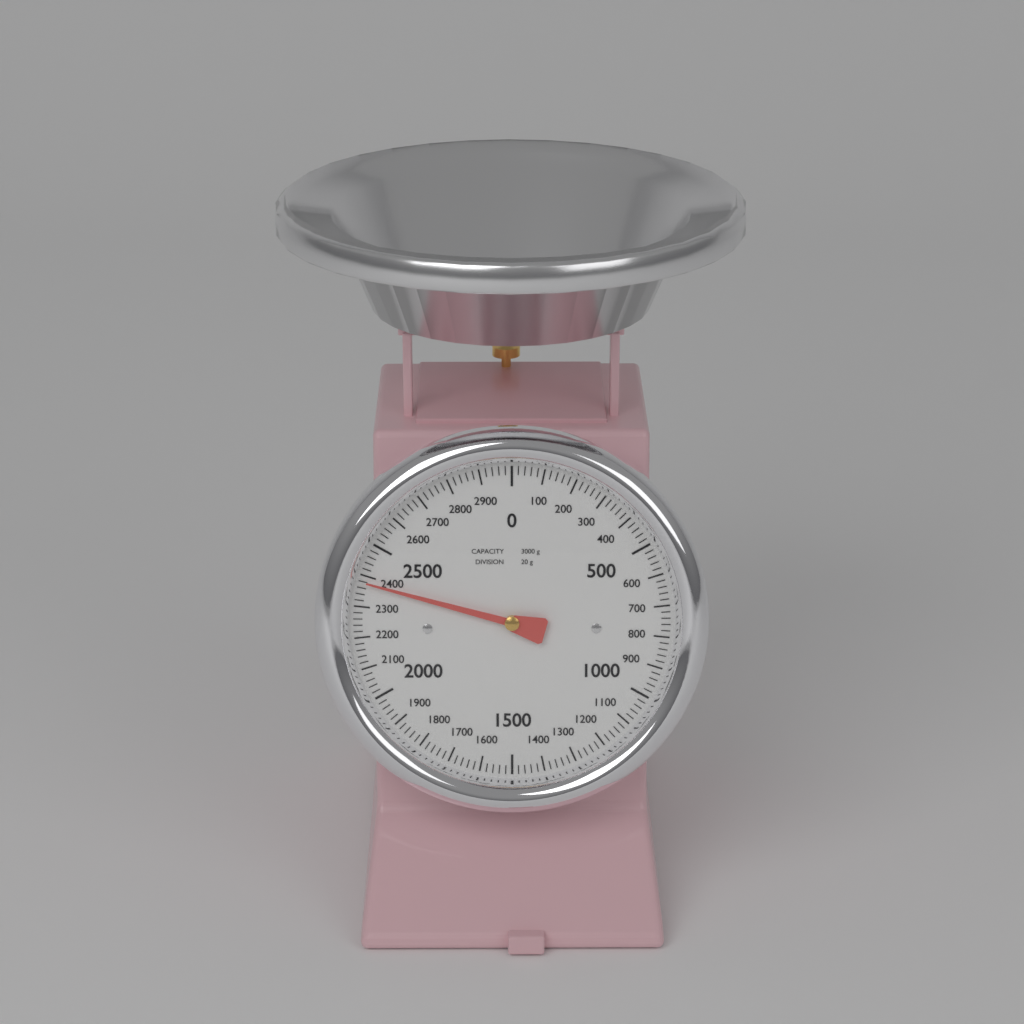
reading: 2380 g
